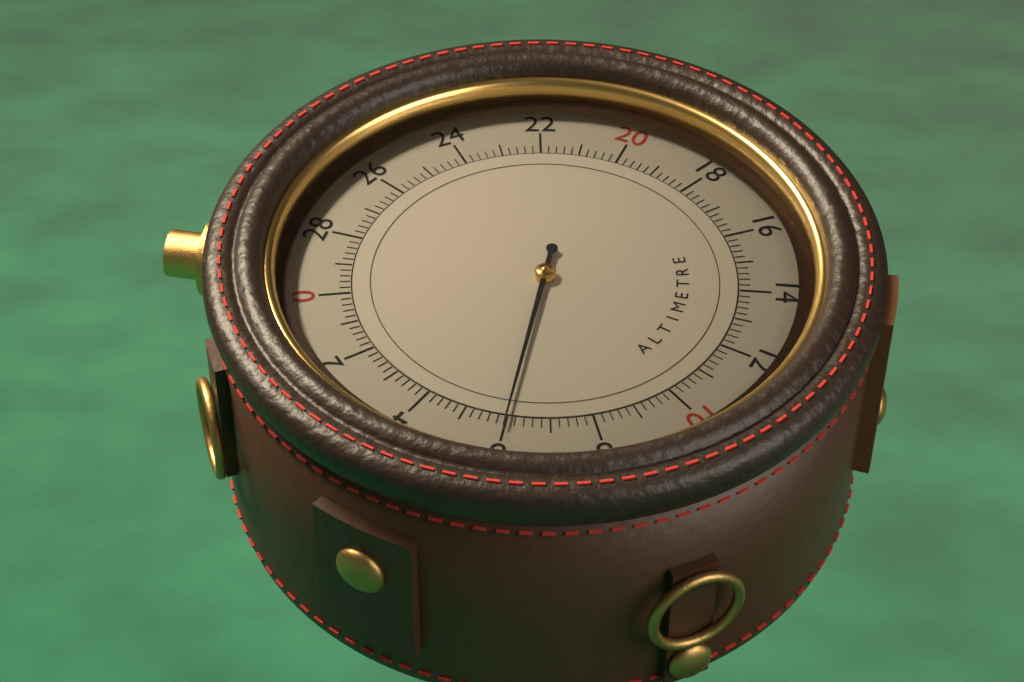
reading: 6.0 (no unit)
